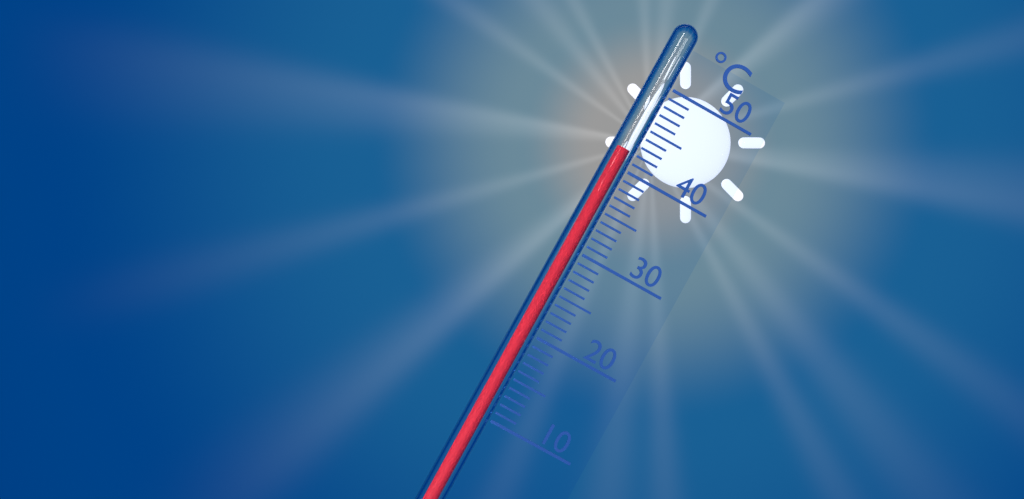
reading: 42 °C
